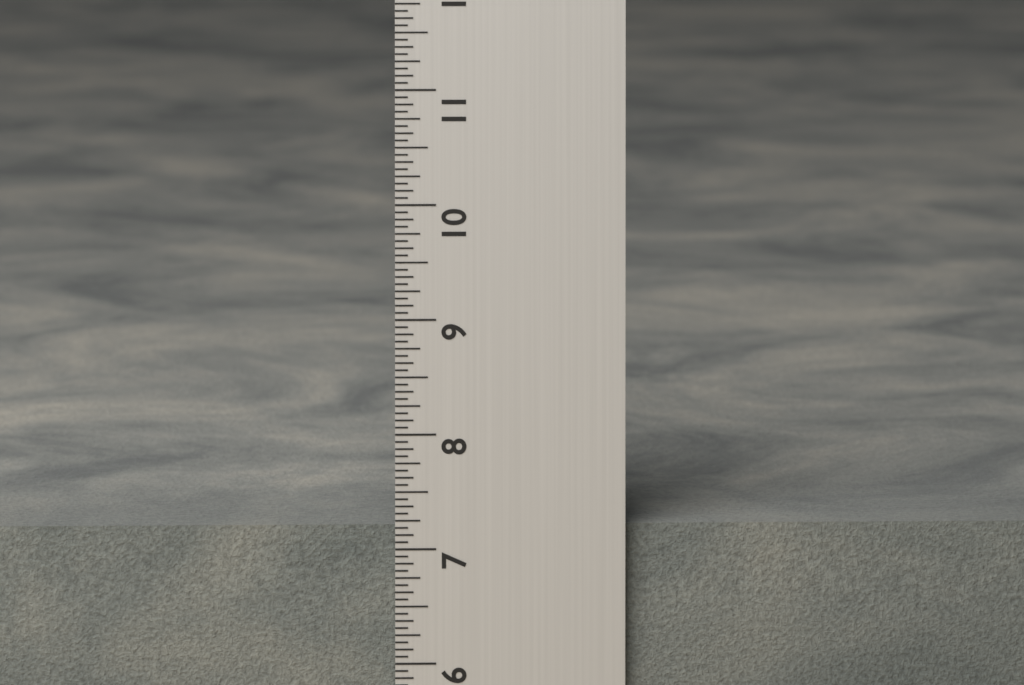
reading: 7.1875 in
